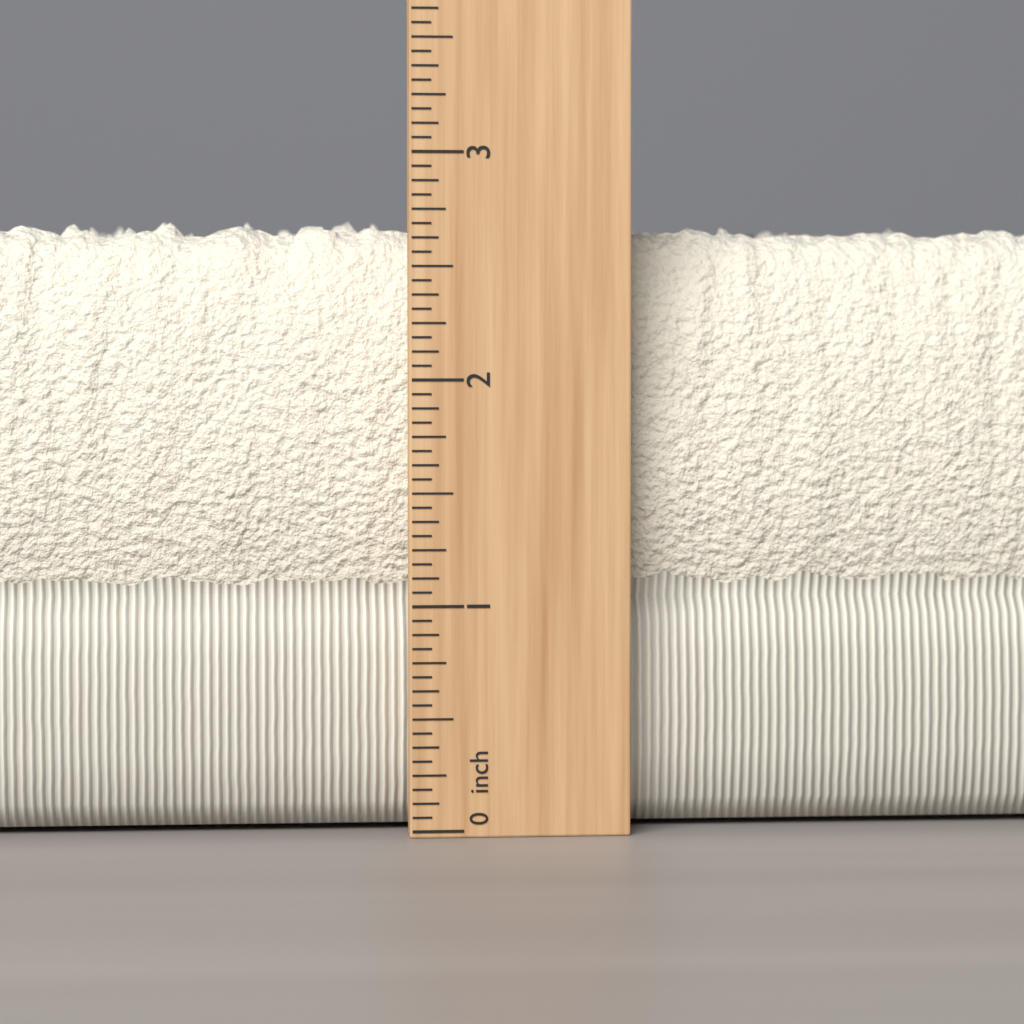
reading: 2.7500 inch
